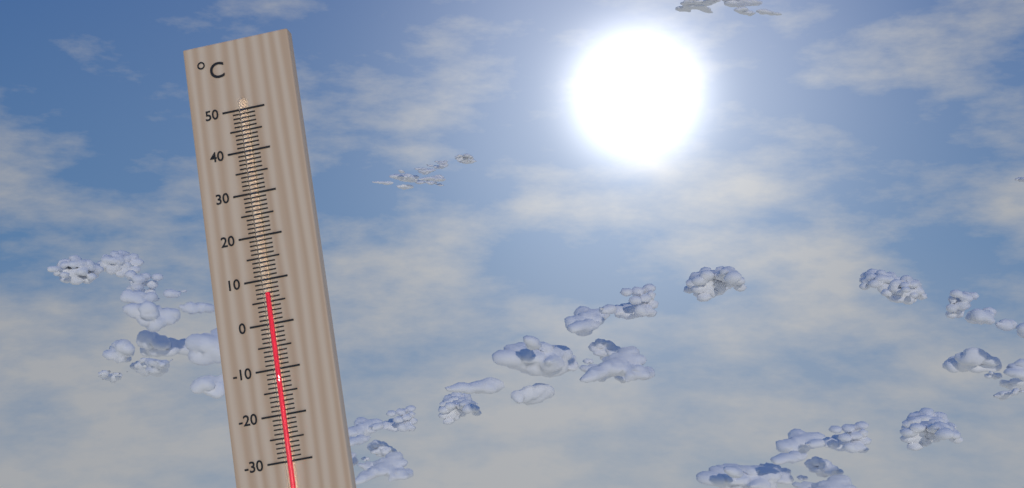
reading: 7 °C
